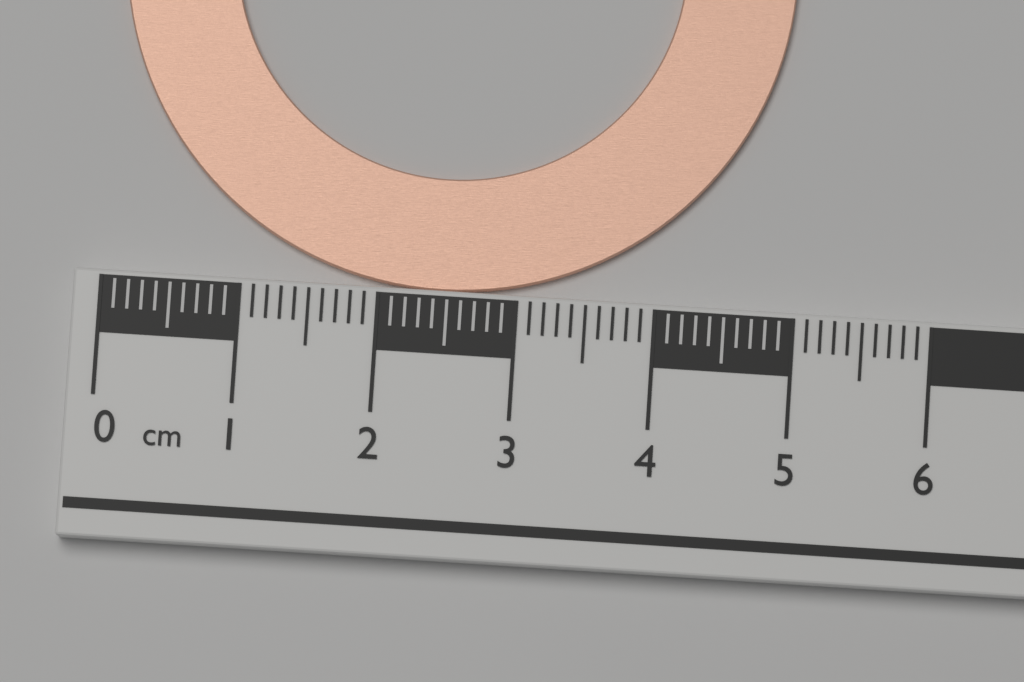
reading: 4.9 cm
